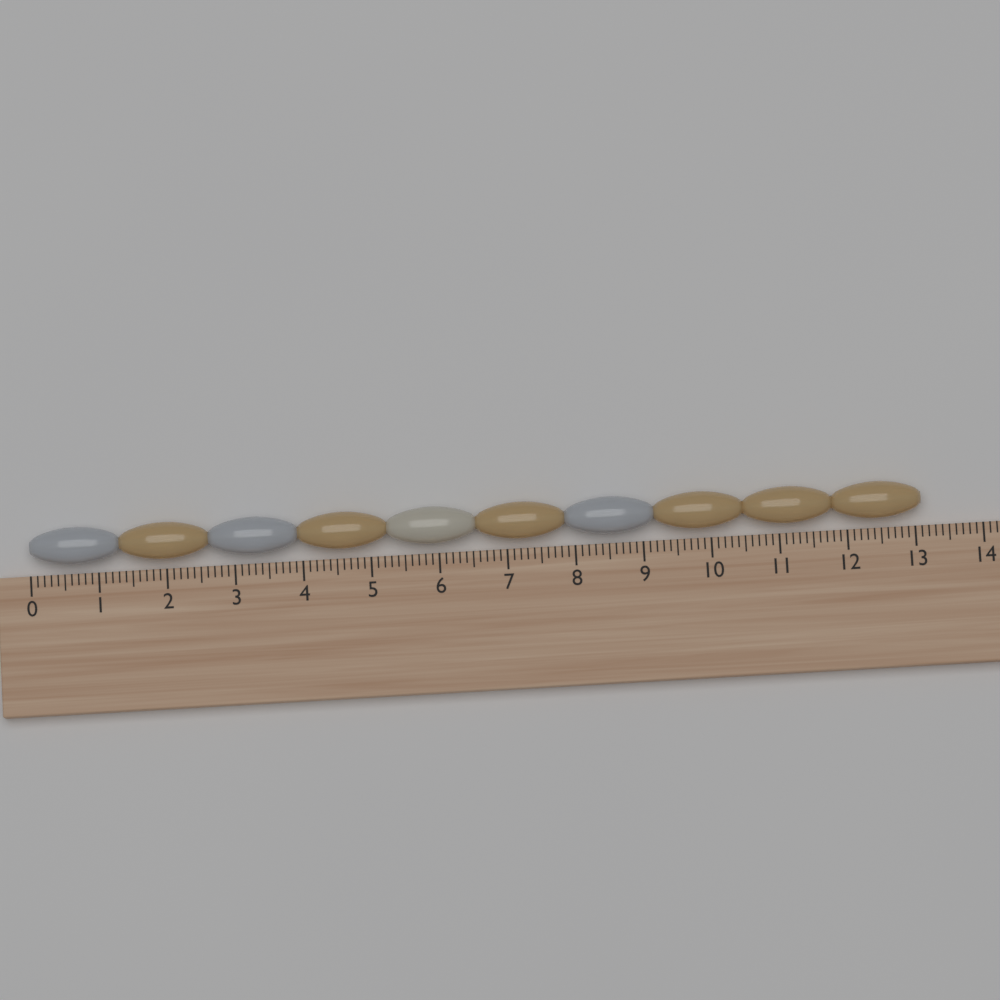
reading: 13.1 (no unit)
